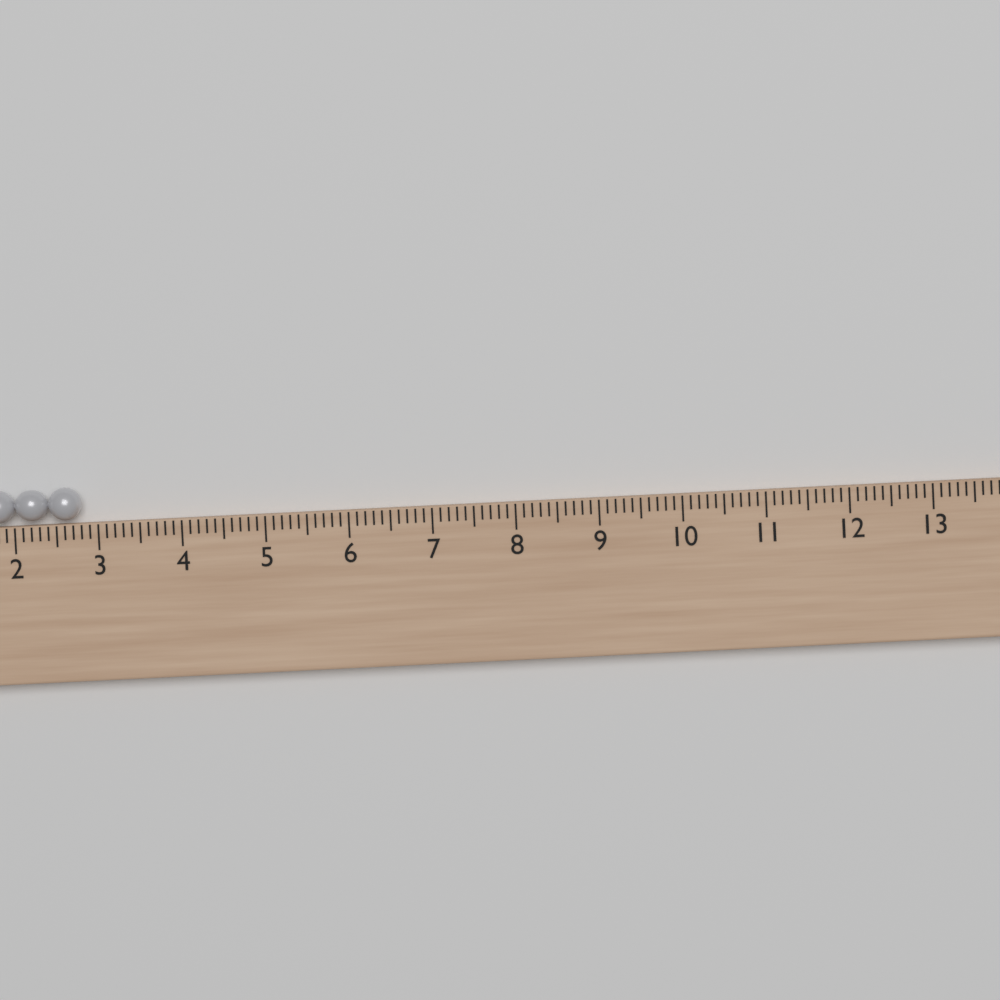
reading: 2.8 (no unit)
